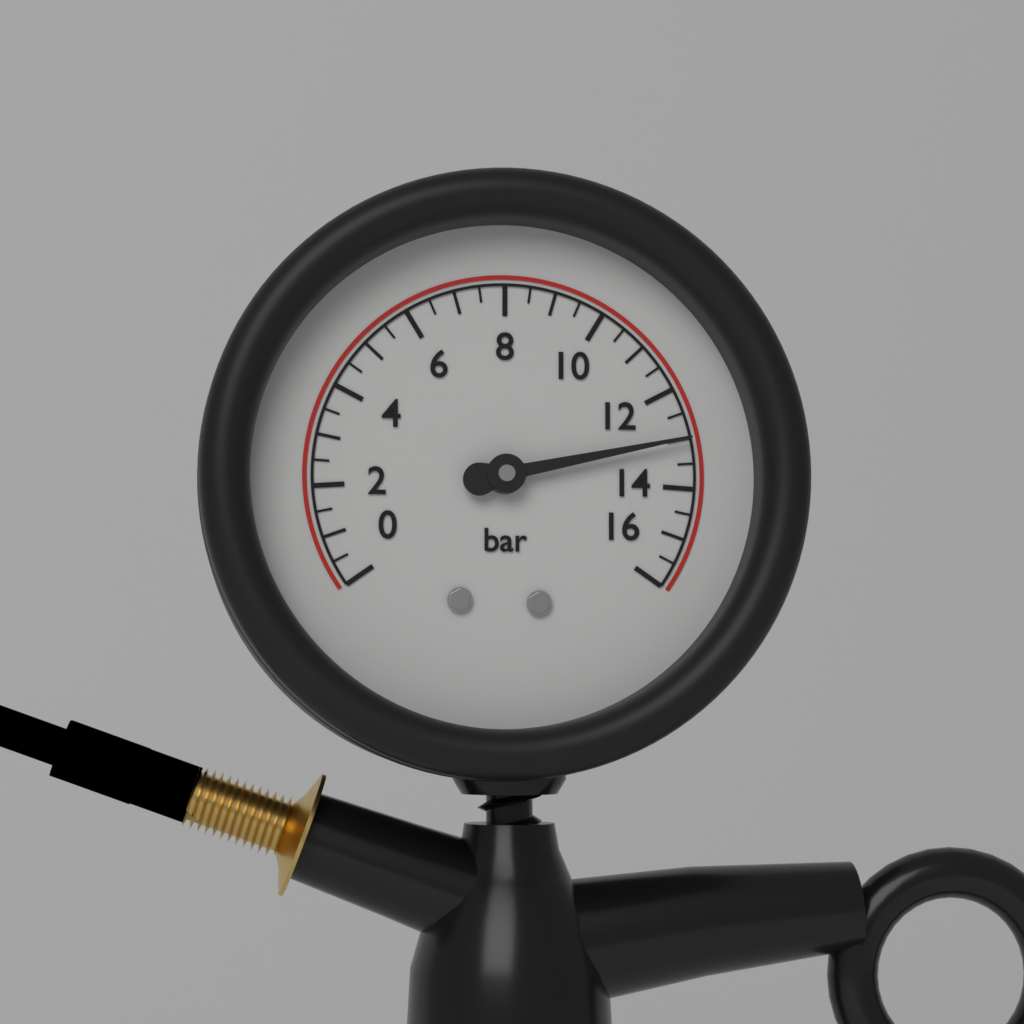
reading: 13.0 bar
